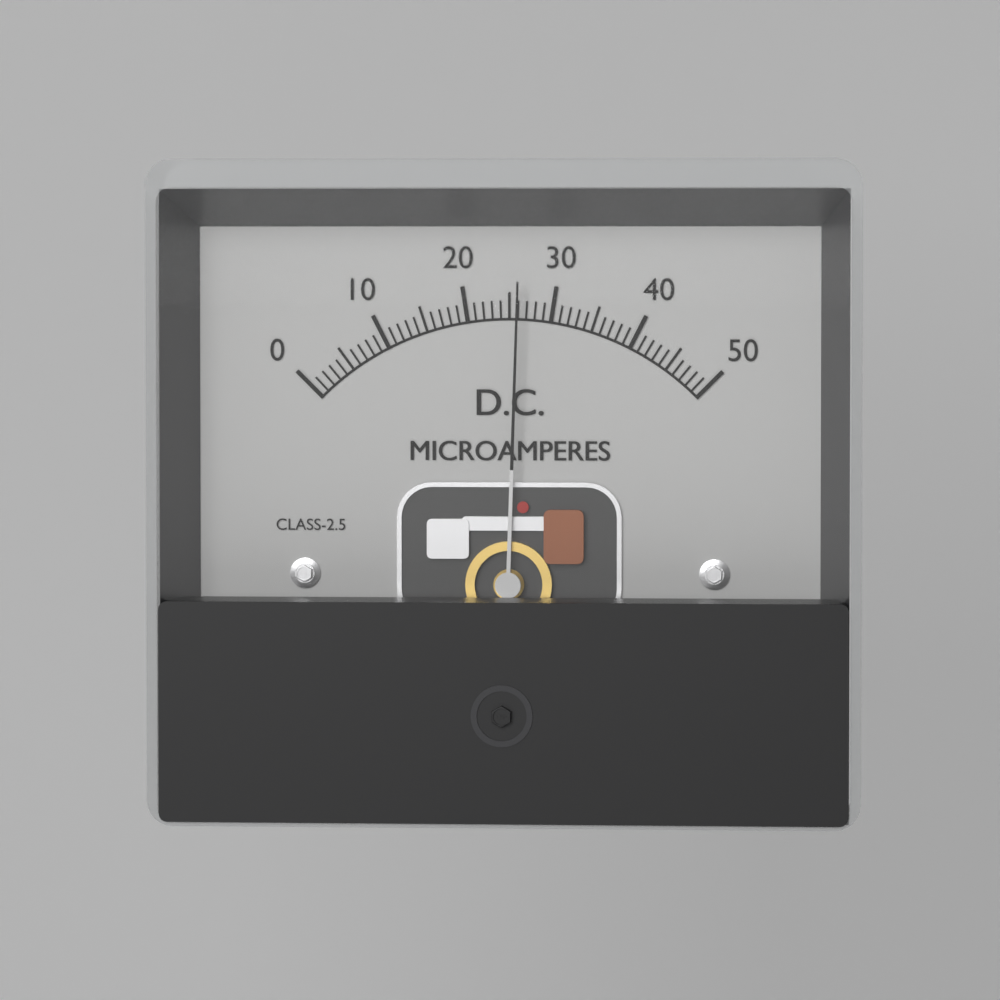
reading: 26 µA
